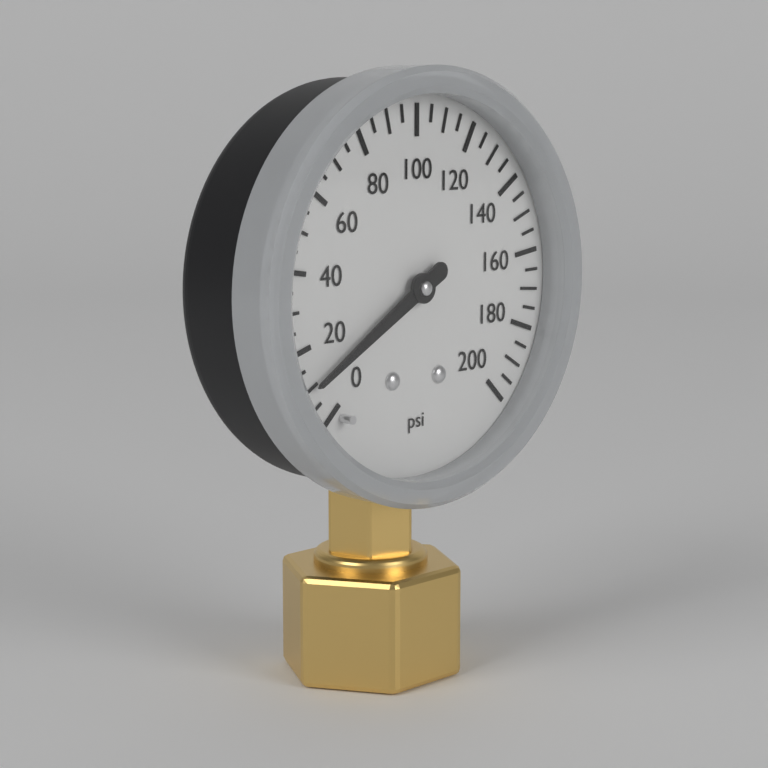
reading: 10 psi
